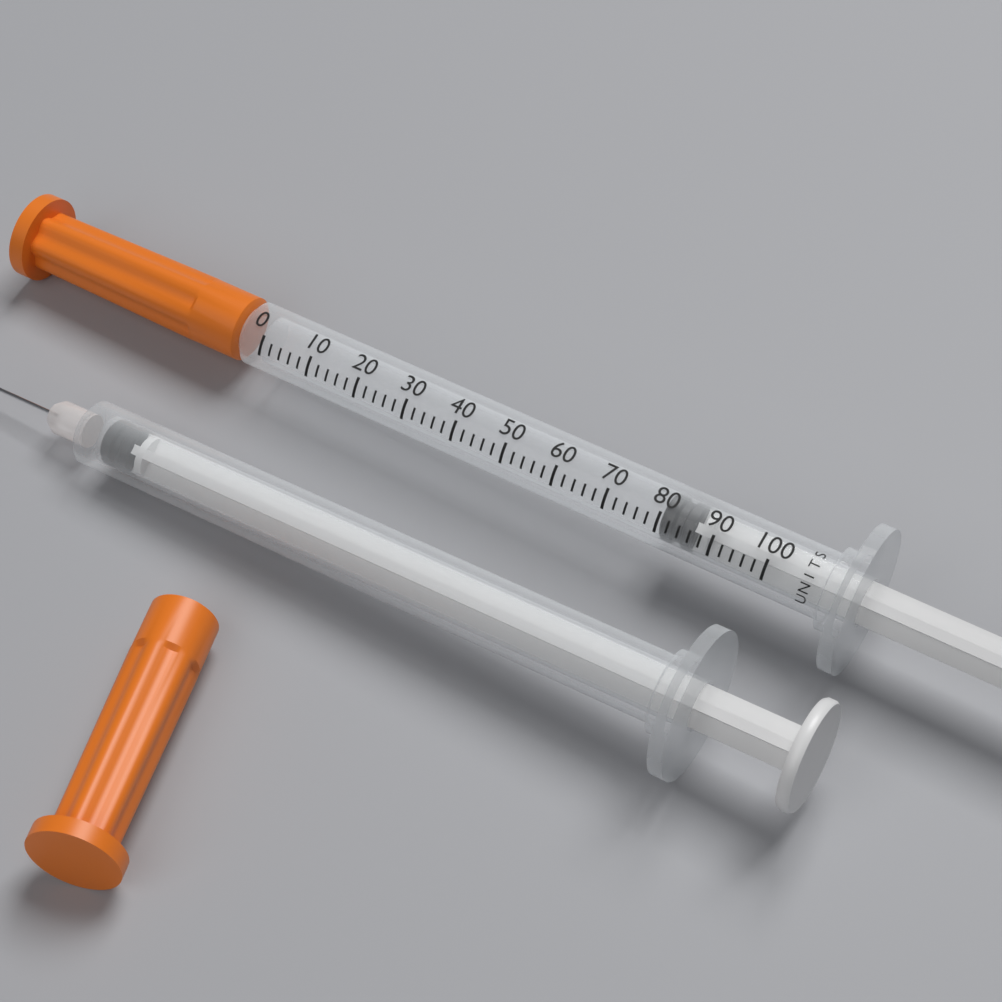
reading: 80 units
